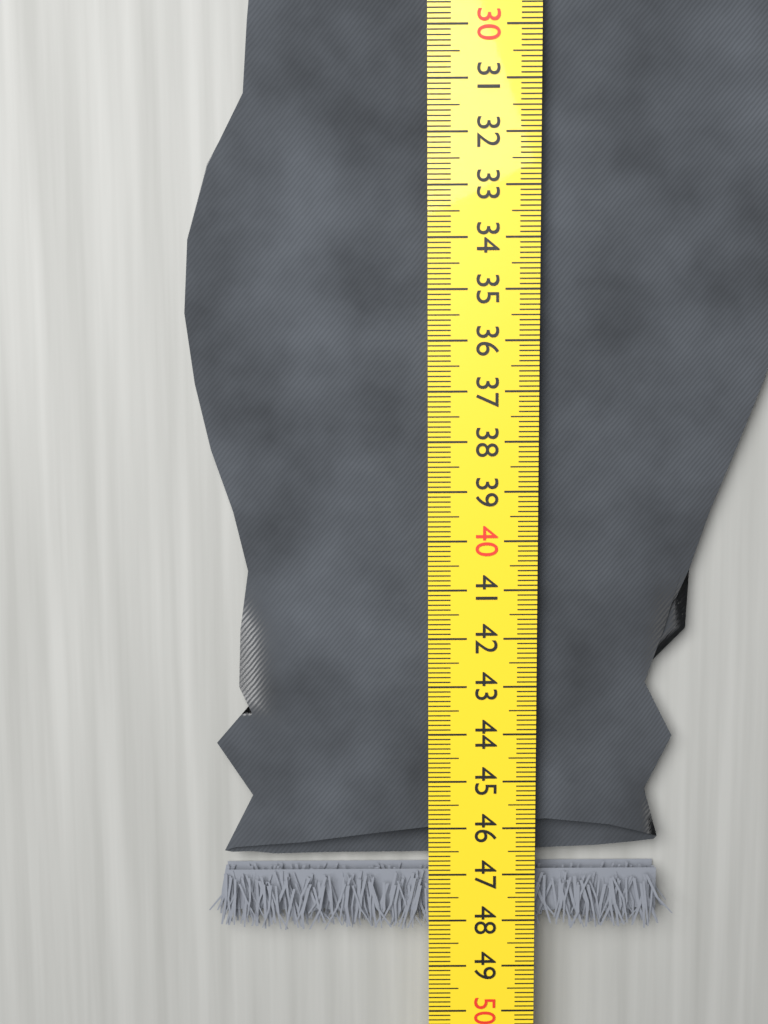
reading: 48.3 cm
